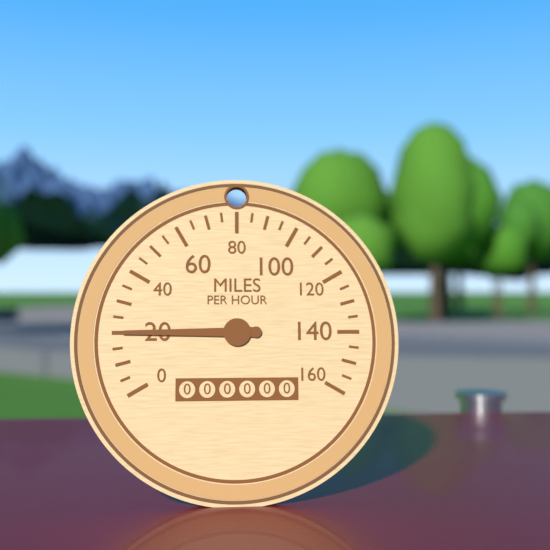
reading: 20 mph
